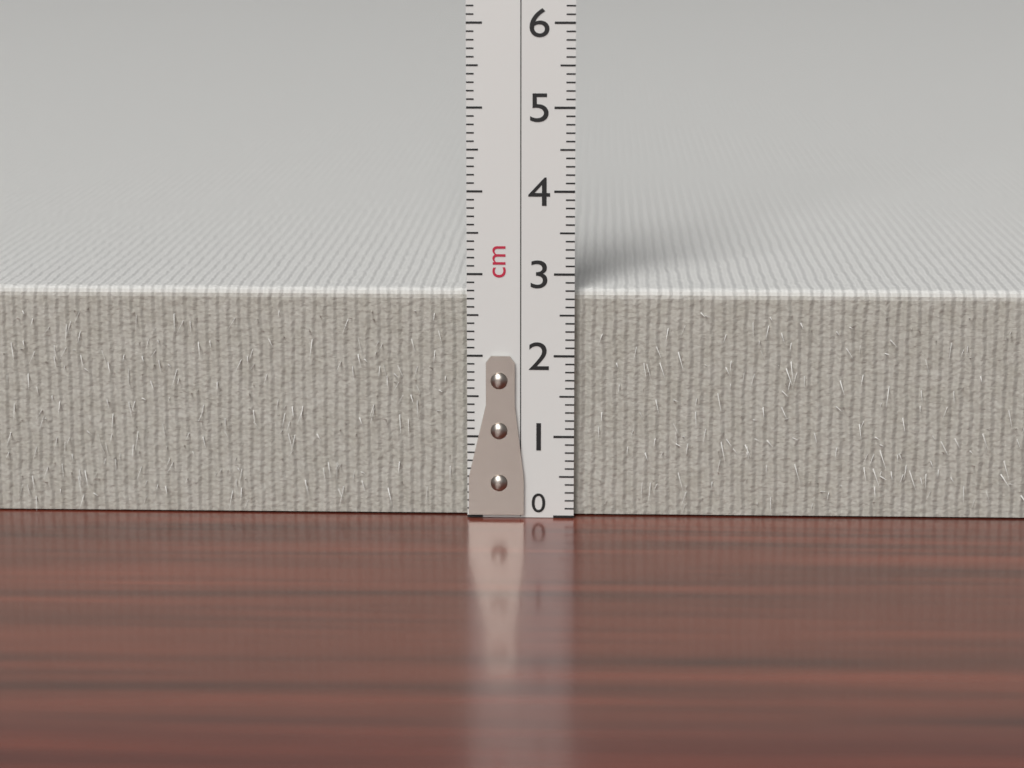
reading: 2.8 cm
